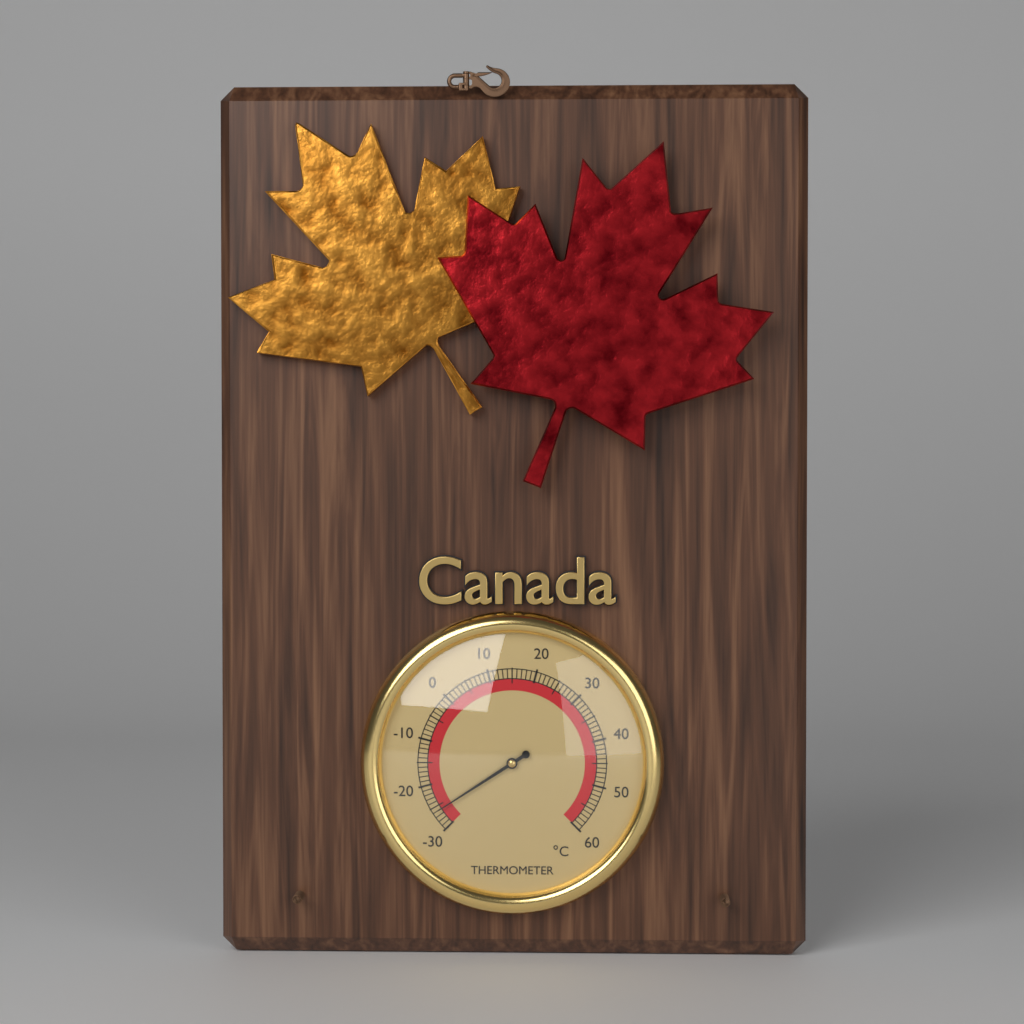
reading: -26 °C
